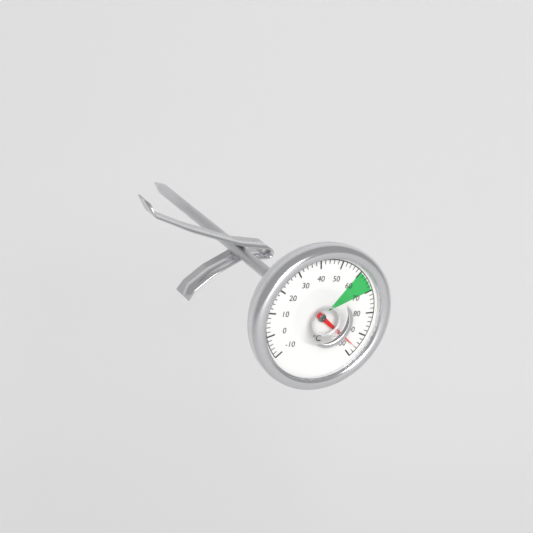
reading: 96 °C
